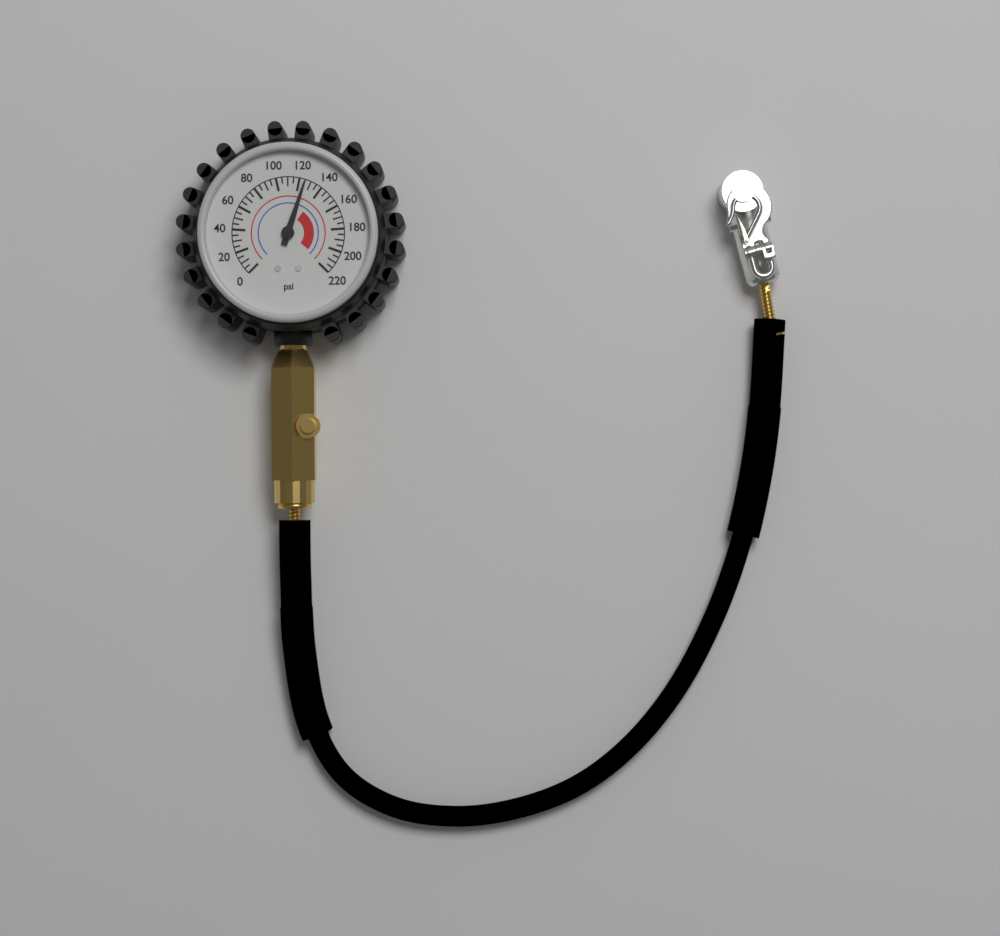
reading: 125 psi
